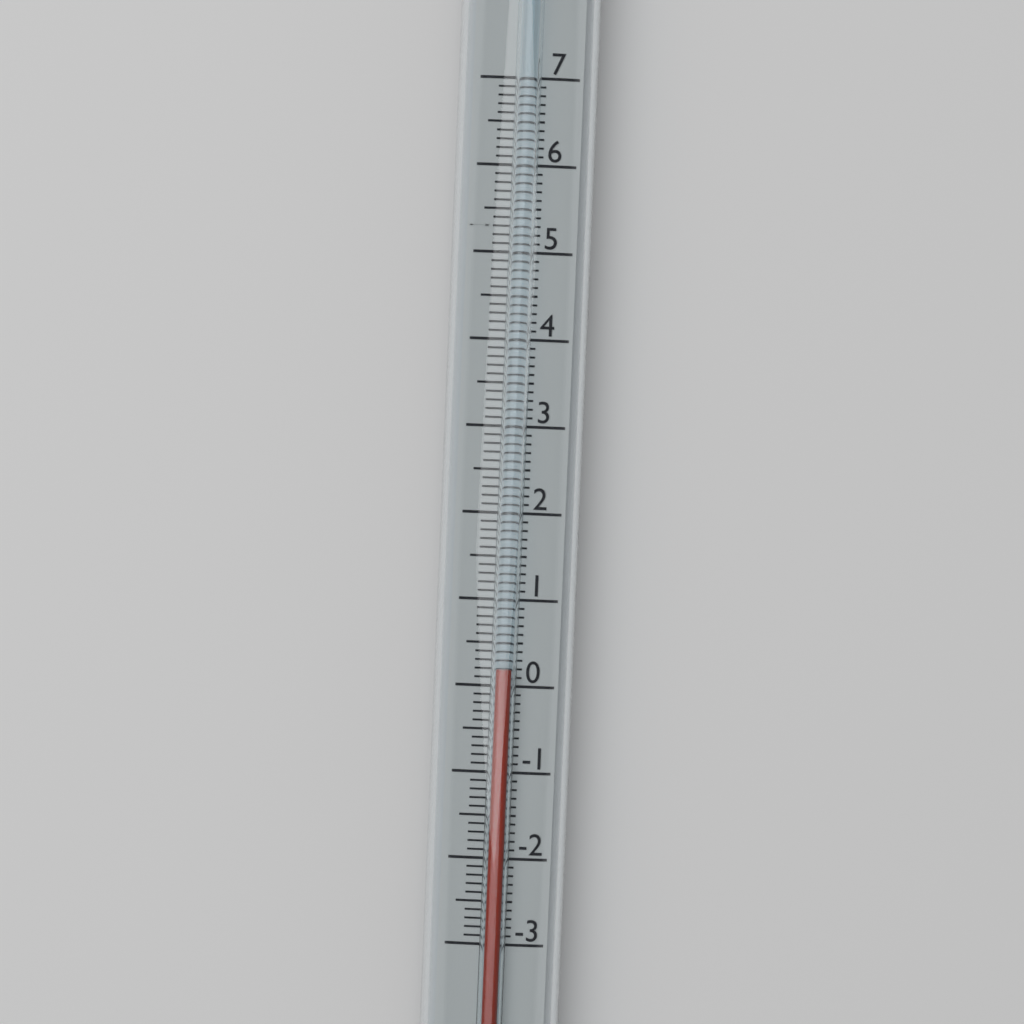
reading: 0.2 (no unit)
